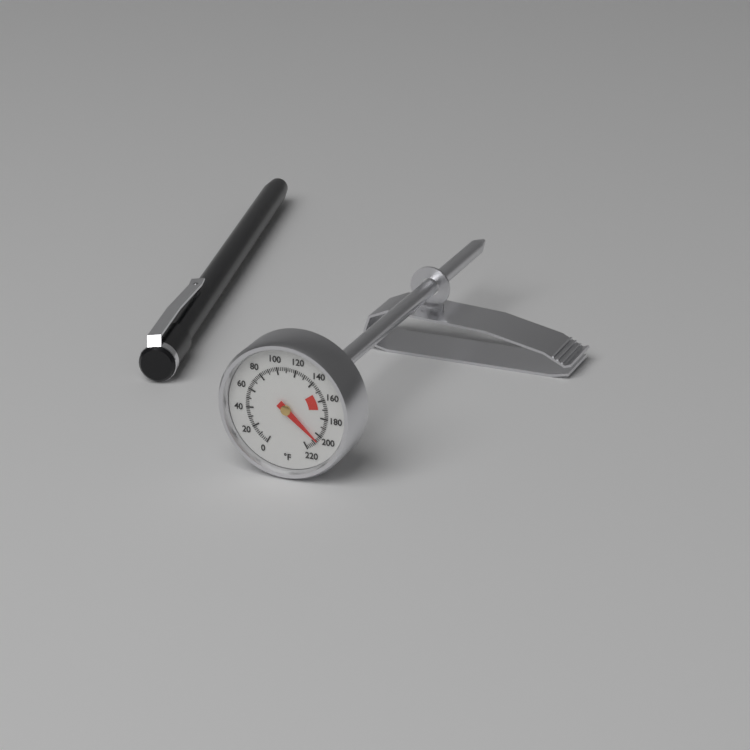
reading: 206 °F
